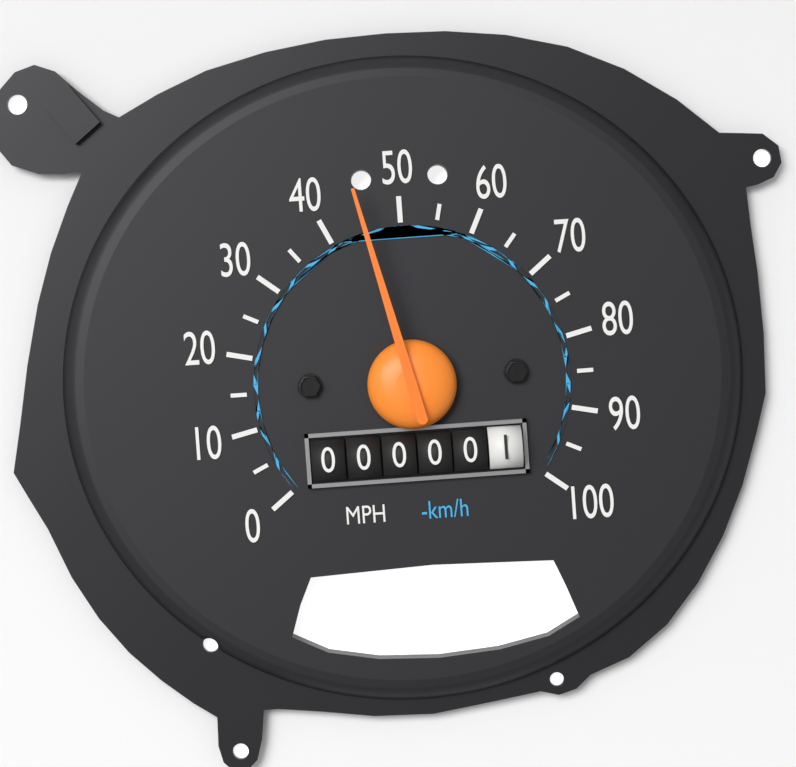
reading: 45 MPH
